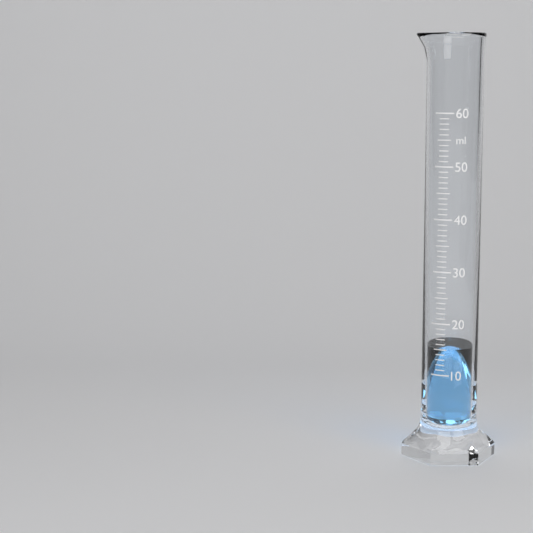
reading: 15 ml
